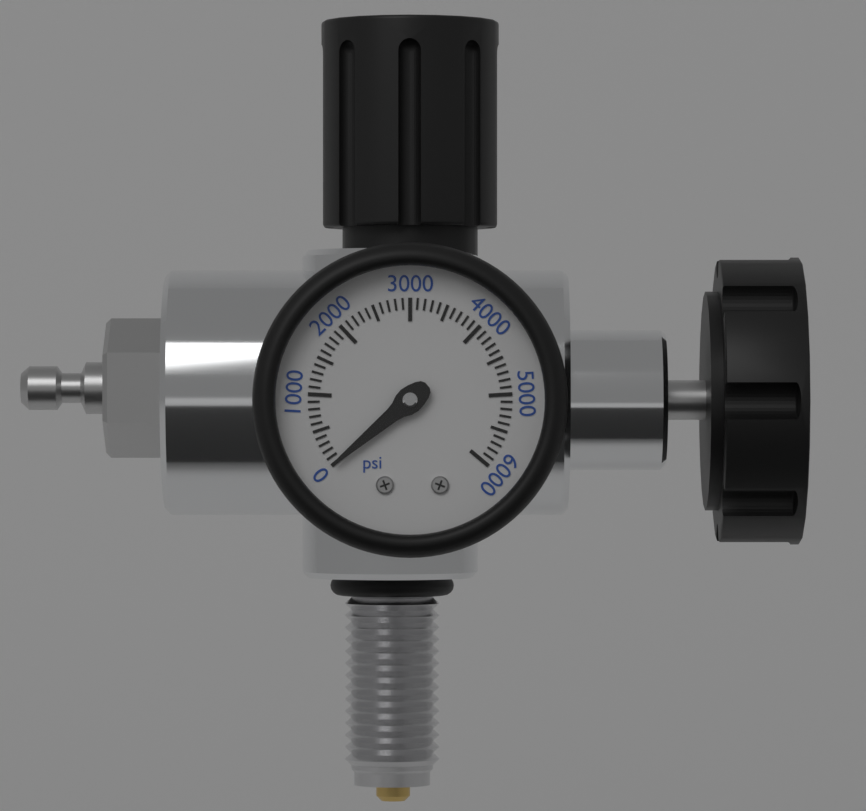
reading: 0 psi
